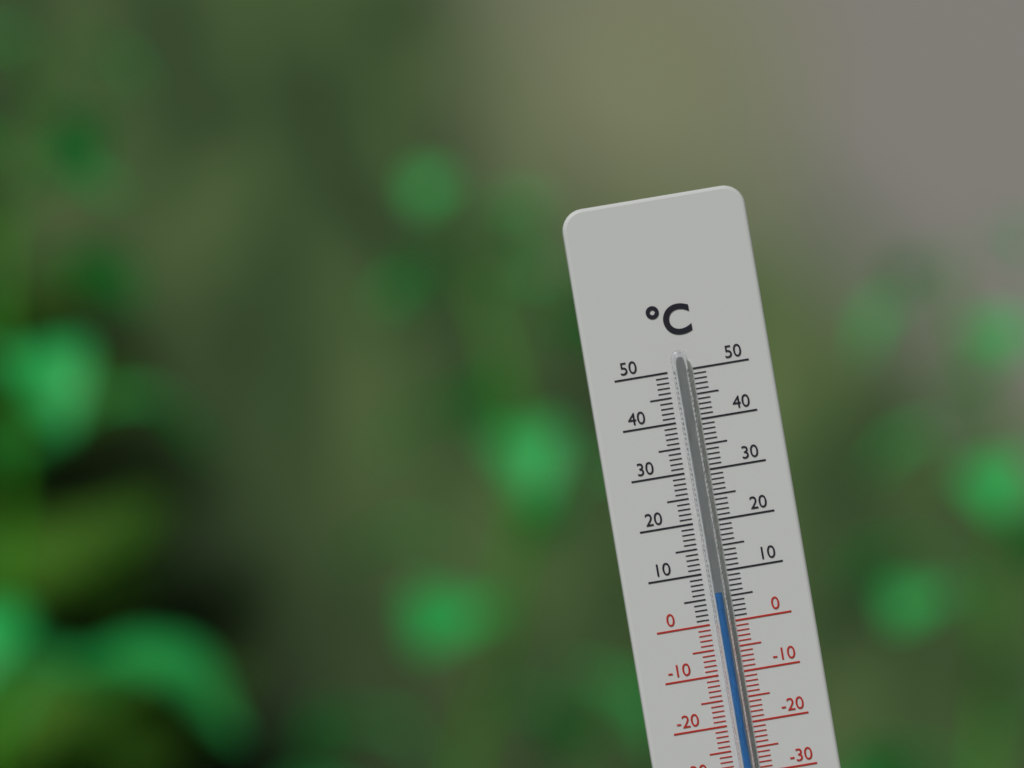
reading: 6 °C
